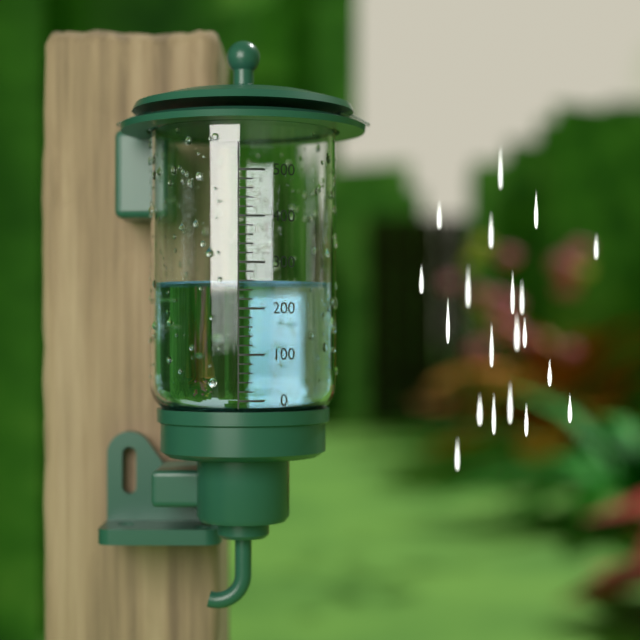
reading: 260 (no unit)
